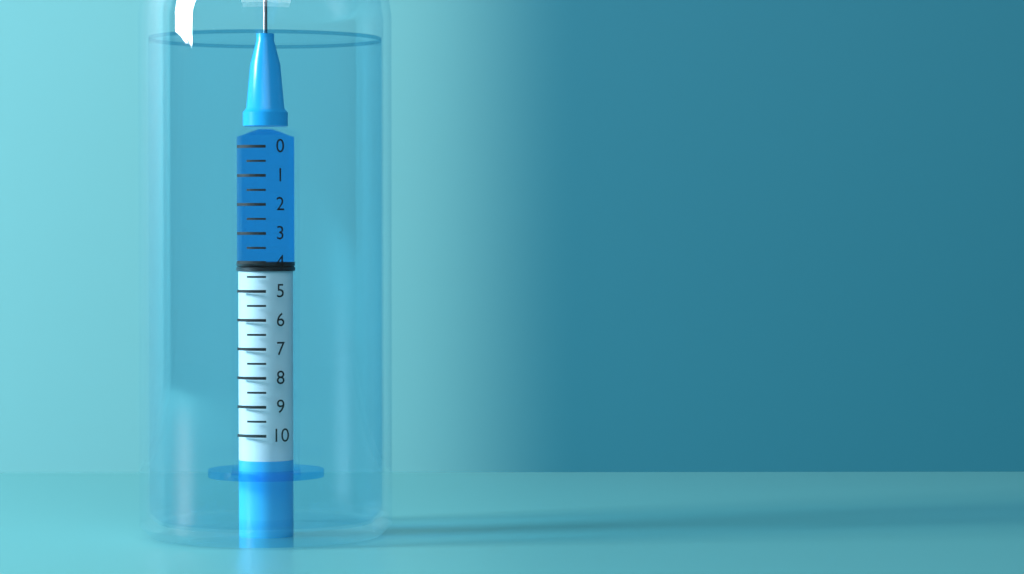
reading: 4.0 (no unit)
